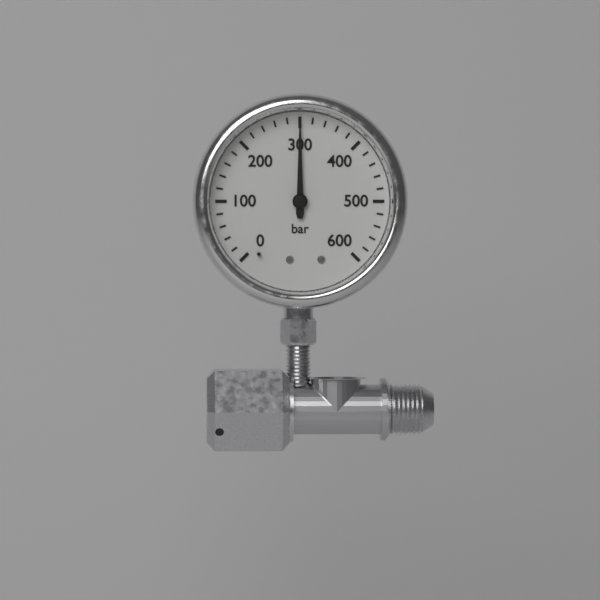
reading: 300 bar
